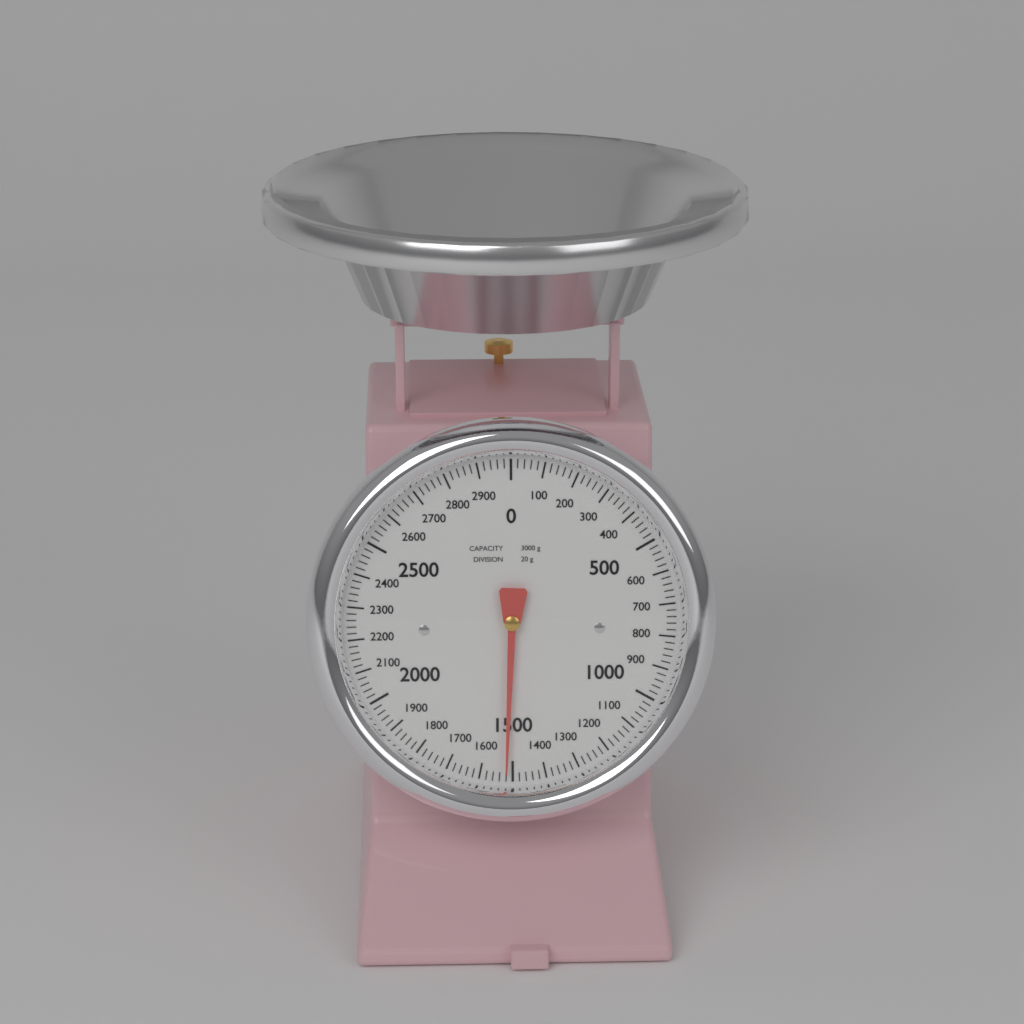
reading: 1520 g
